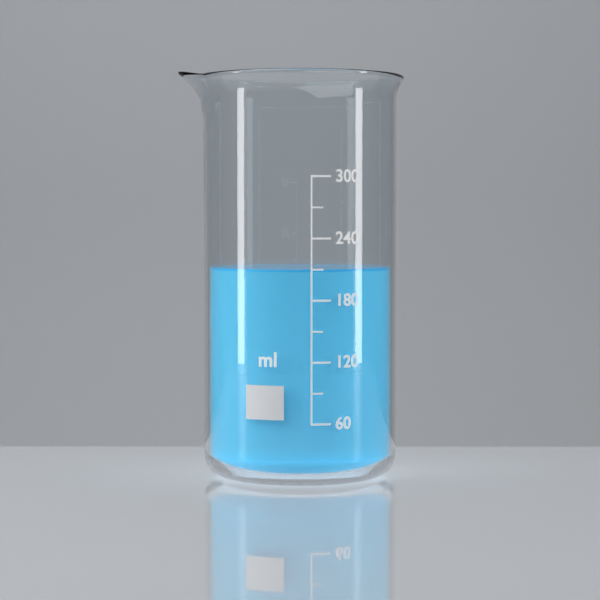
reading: 210 ml
